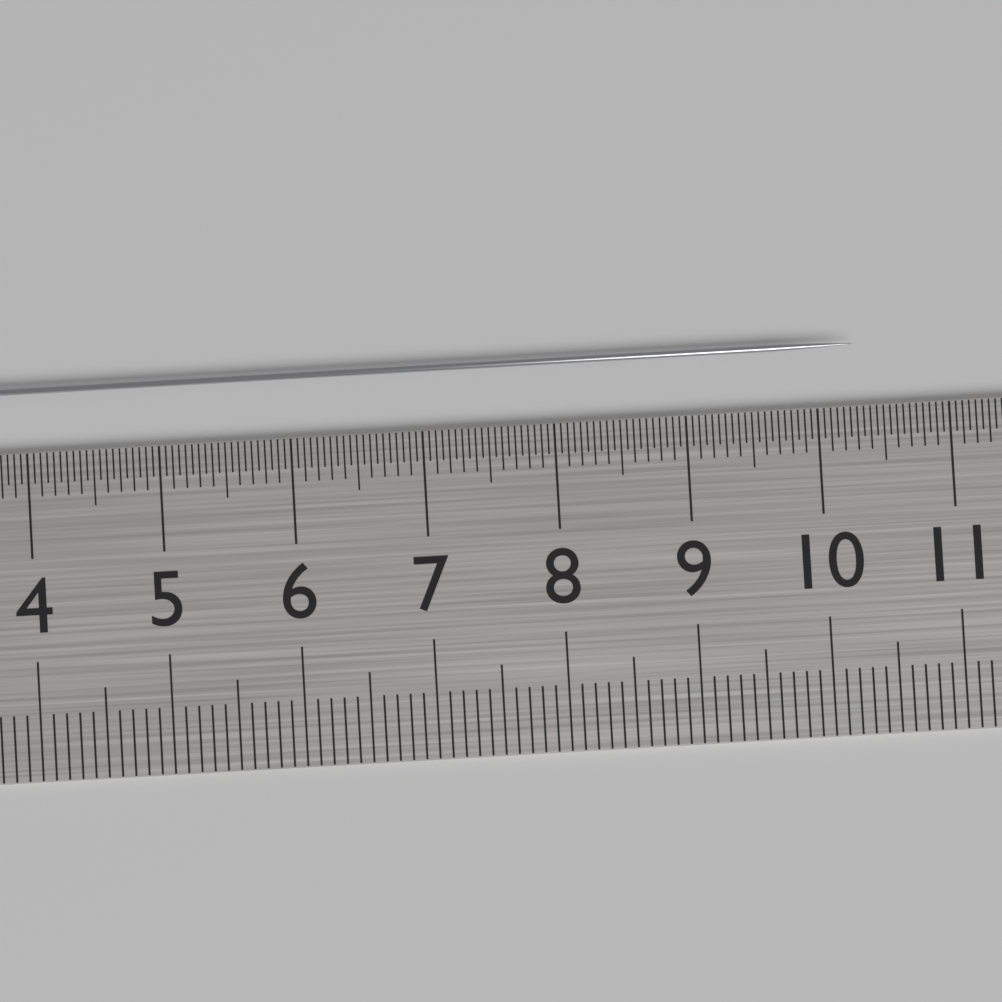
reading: 10.30 cm
